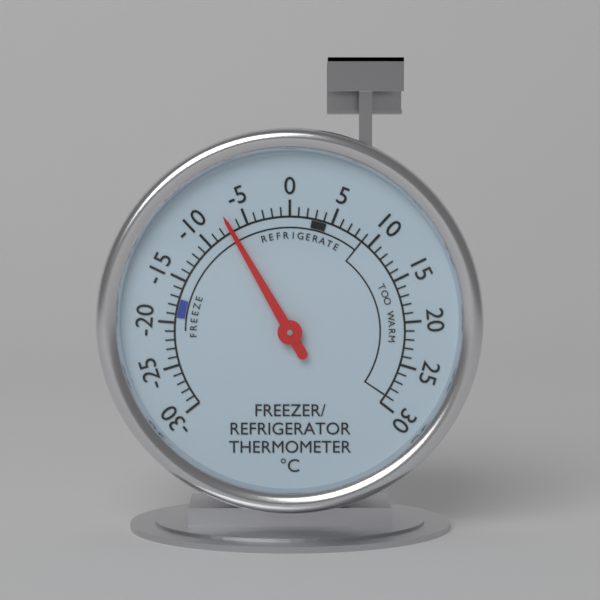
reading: -7 °C
